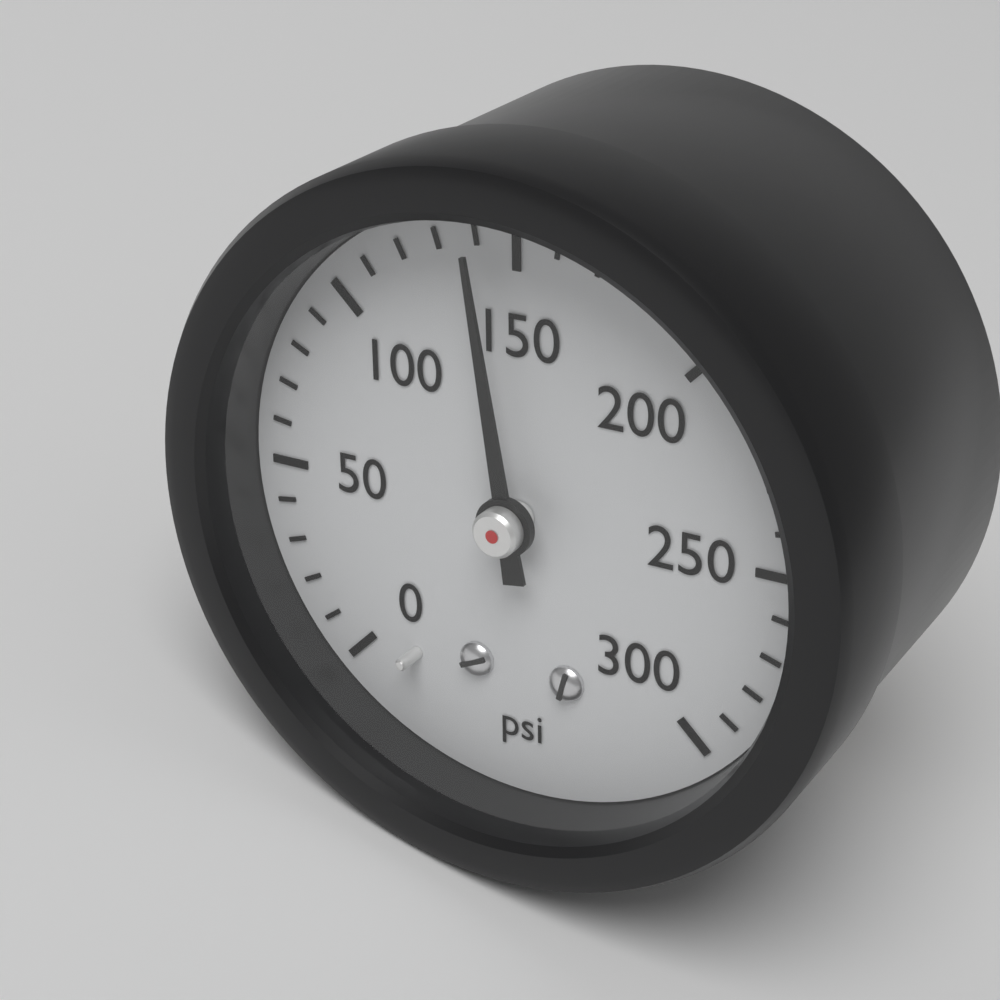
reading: 140 psi
